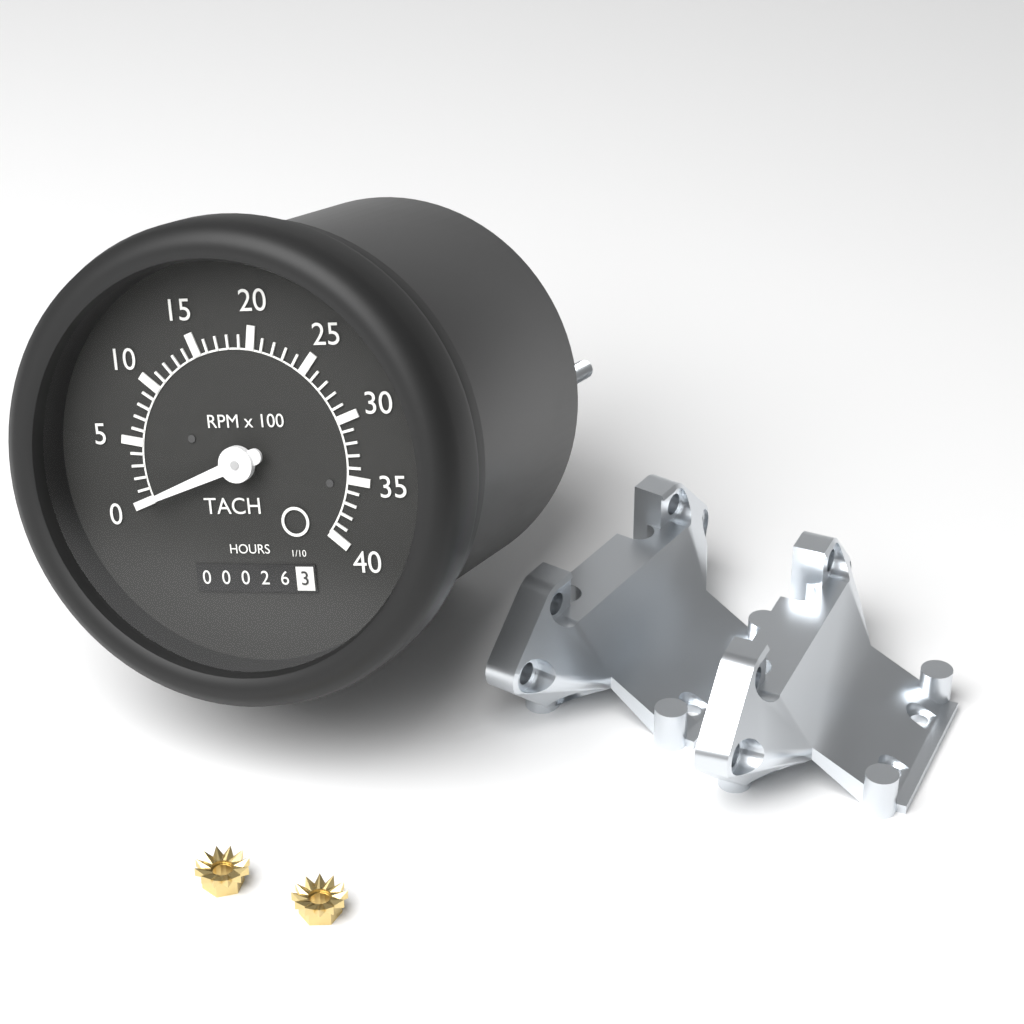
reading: 0 RPM
